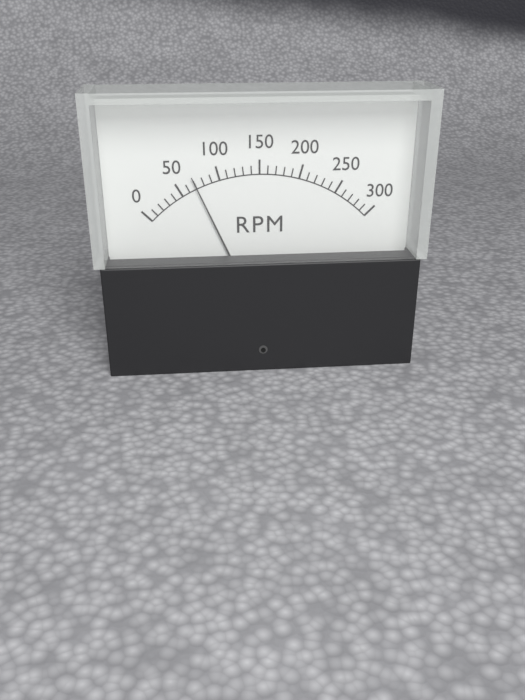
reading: 70 RPM
